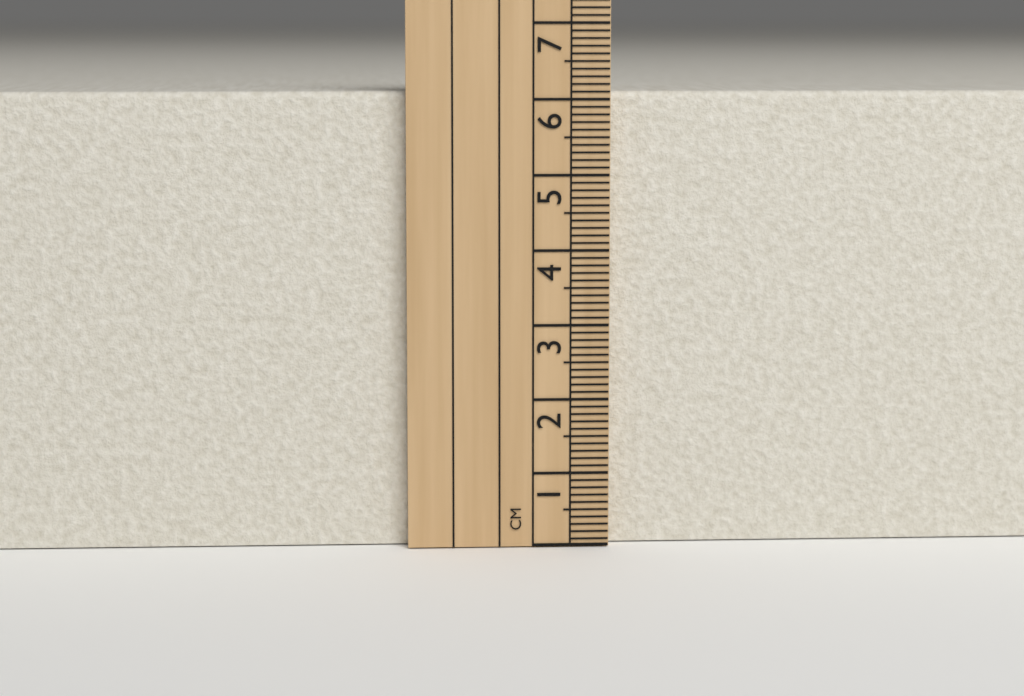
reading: 6.1 cm
